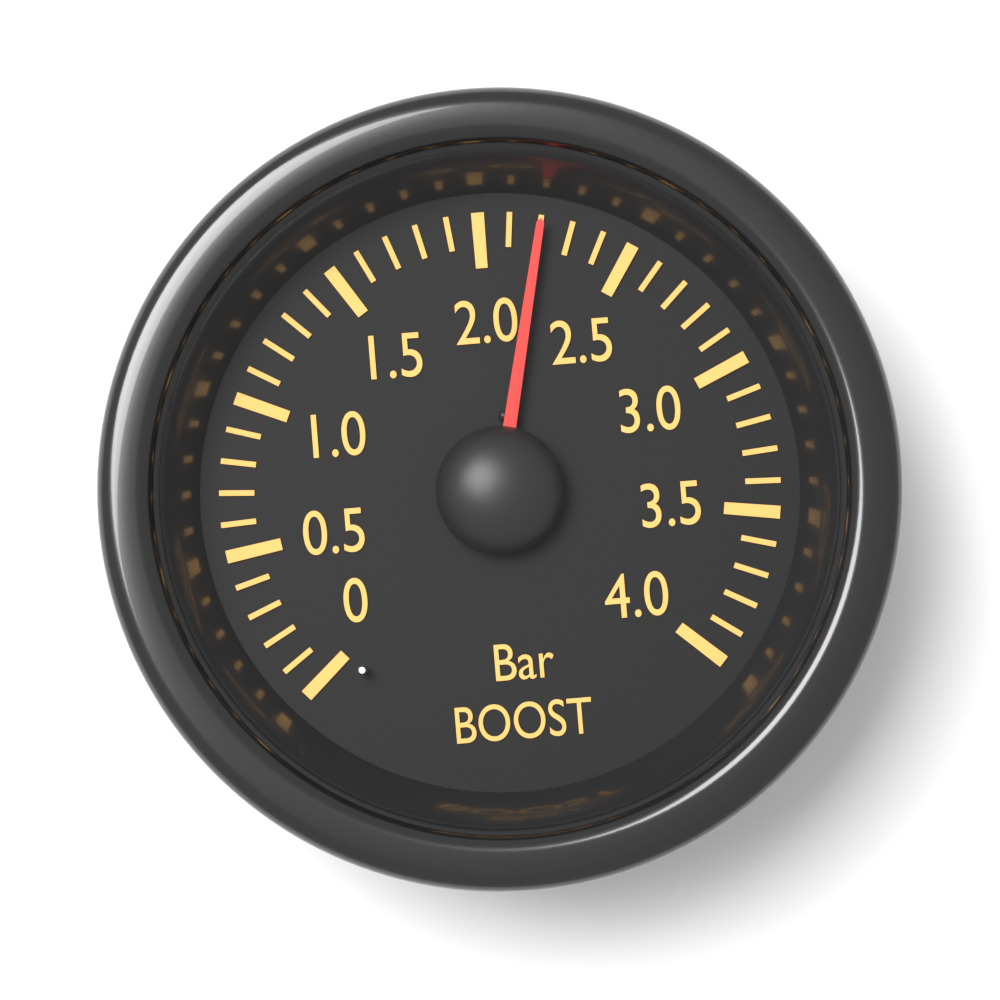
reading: 2.2 bar
